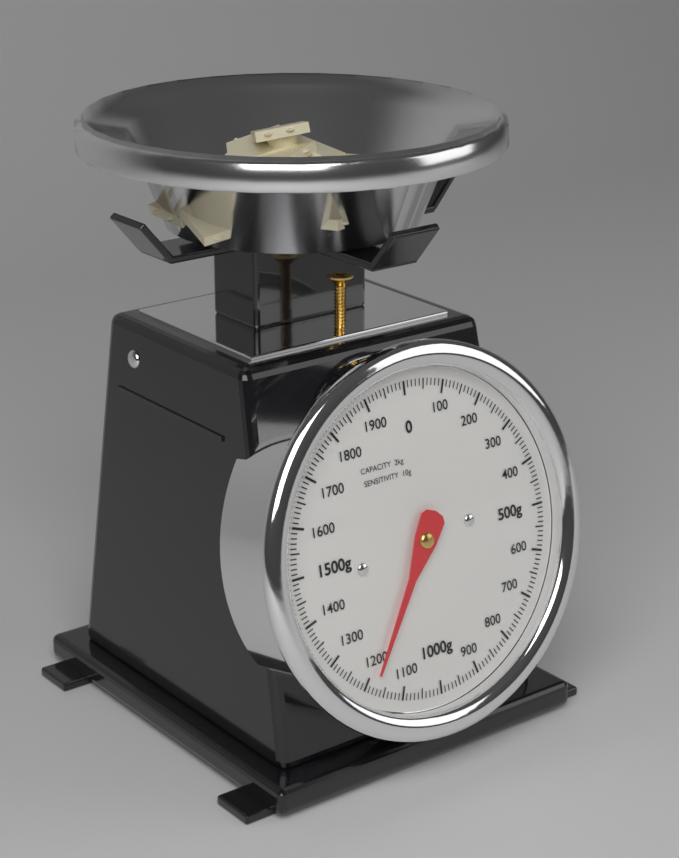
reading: 1180 g
